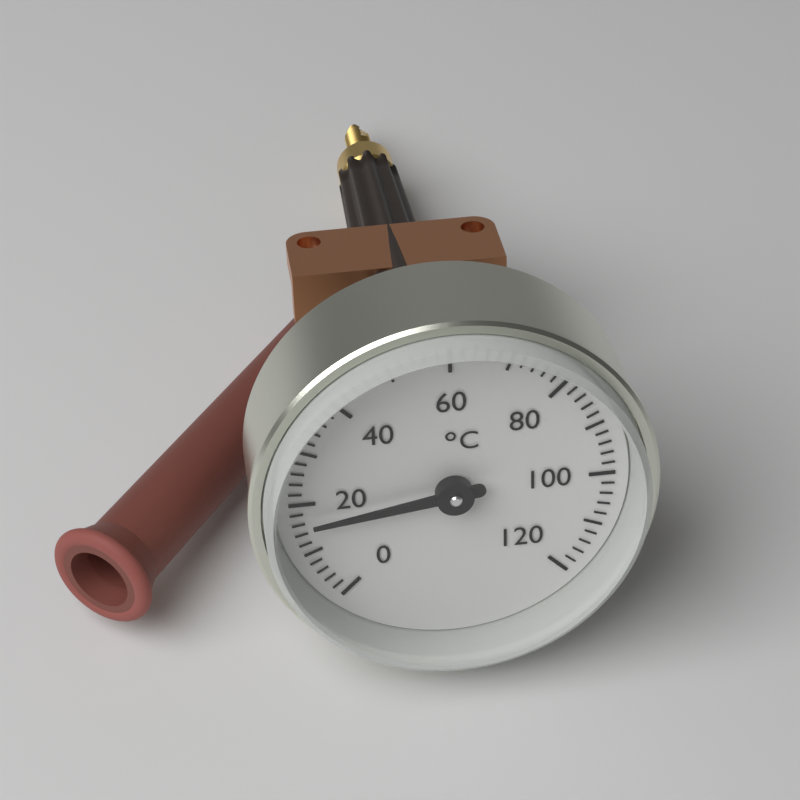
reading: 16 °C
